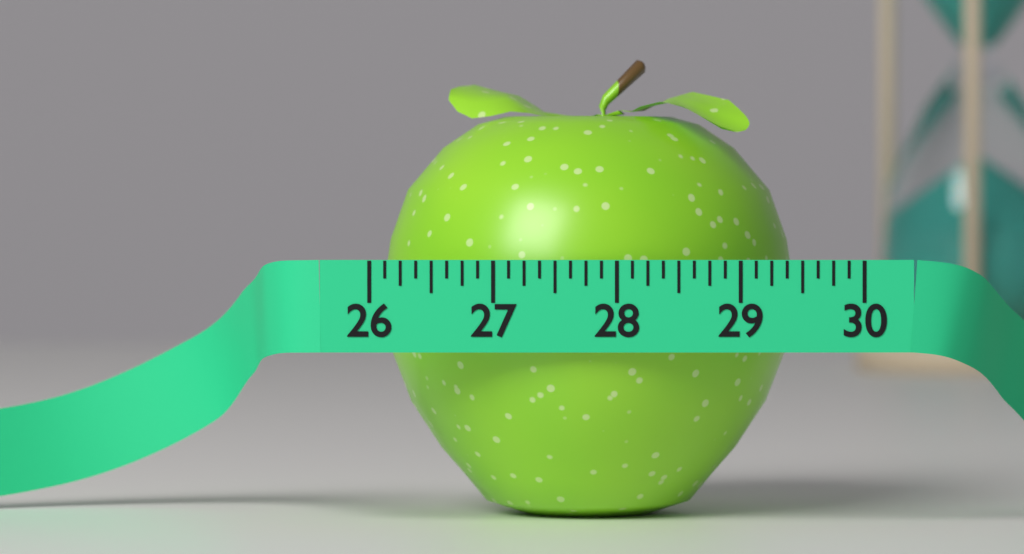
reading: 29.500 (no unit)
